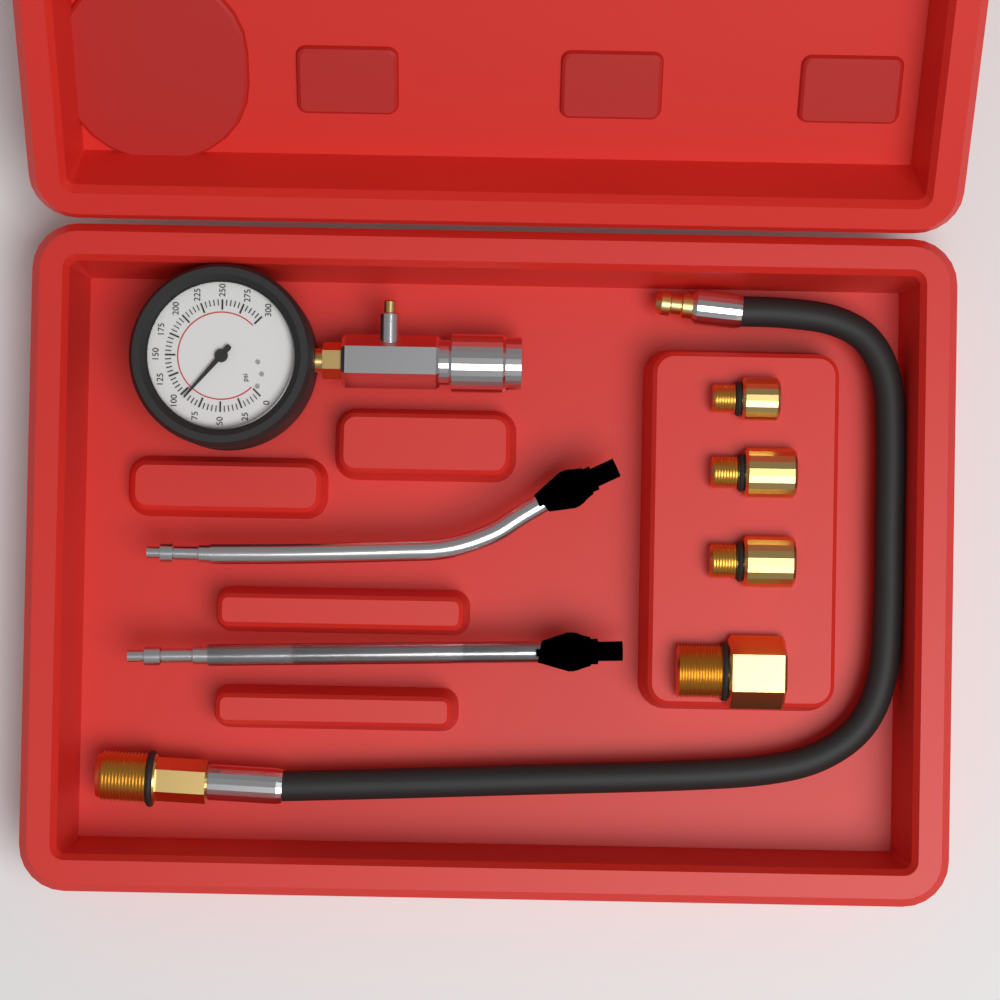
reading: 95 psi
